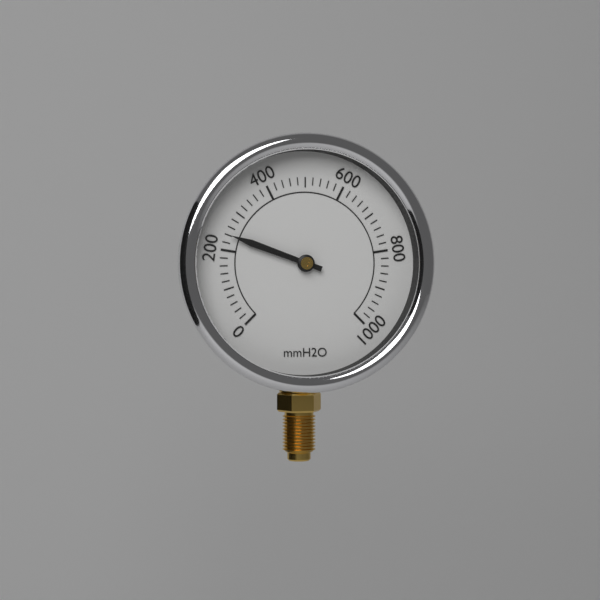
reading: 240 mmH2O
